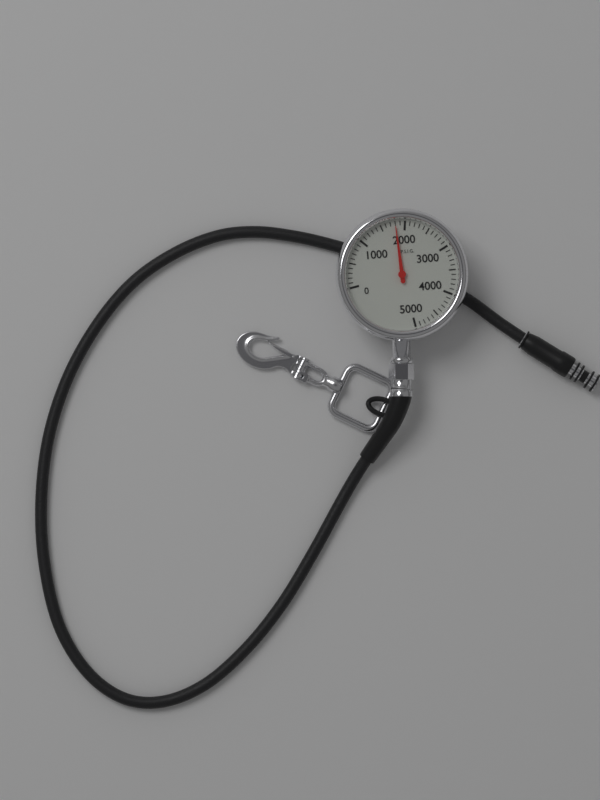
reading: 1800 psi
